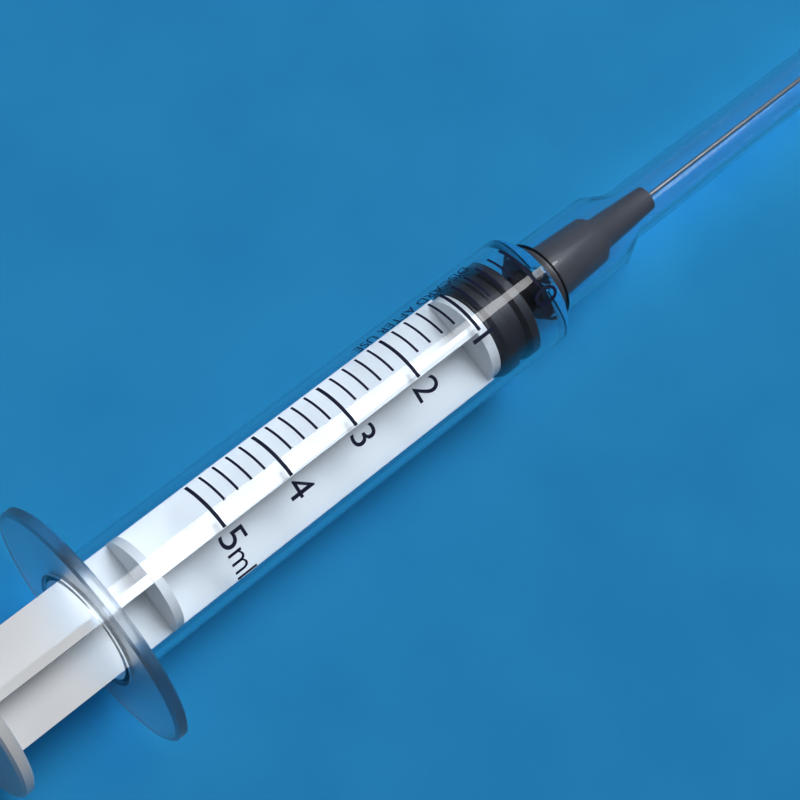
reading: 0.2 ml
